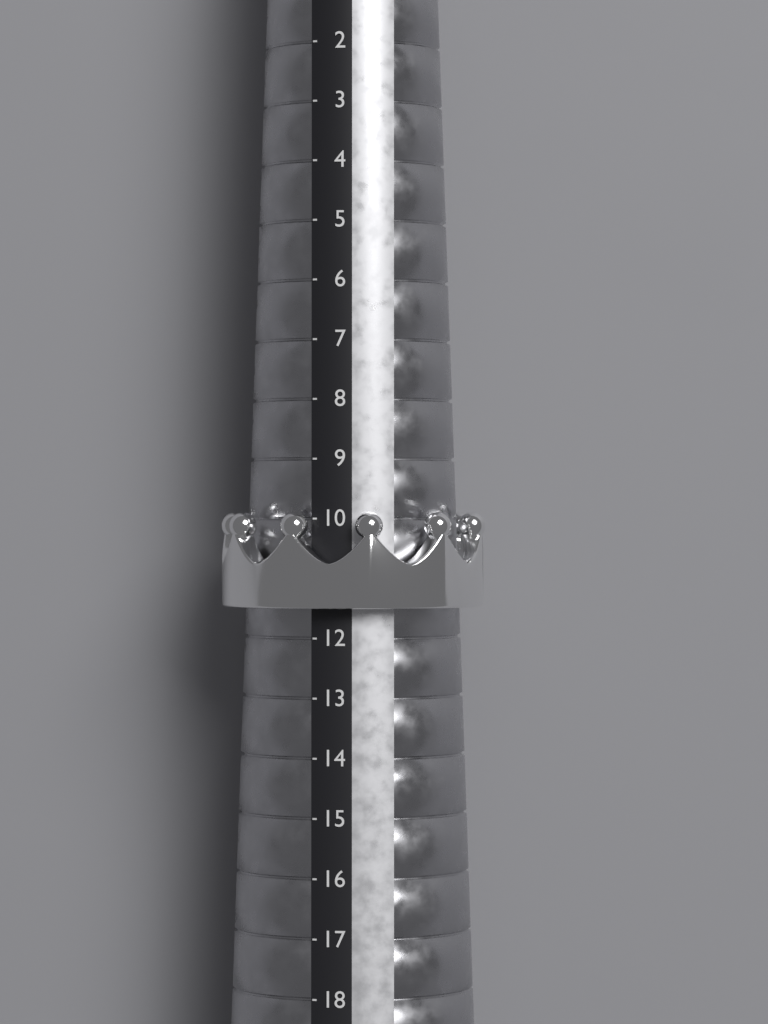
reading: 11.5 (no unit)
